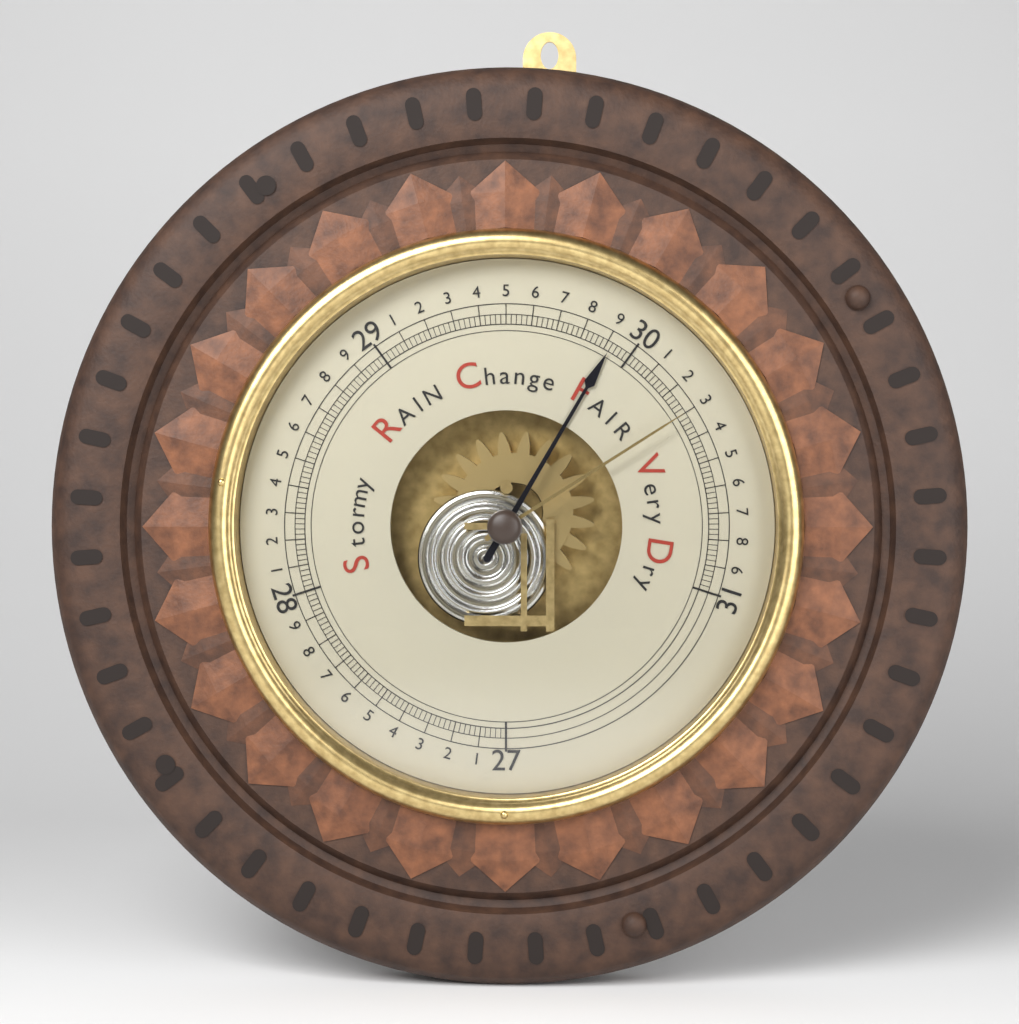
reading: 29.92 inHg
